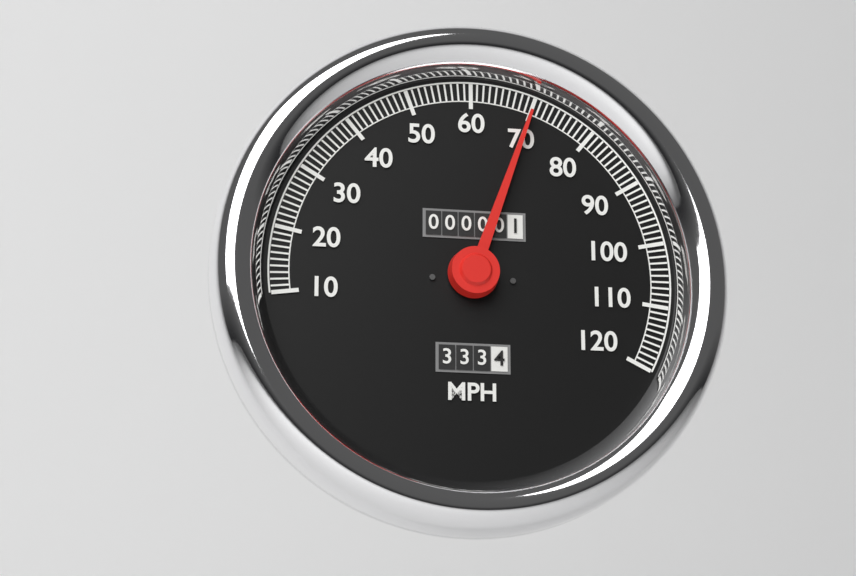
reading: 70 MPH
